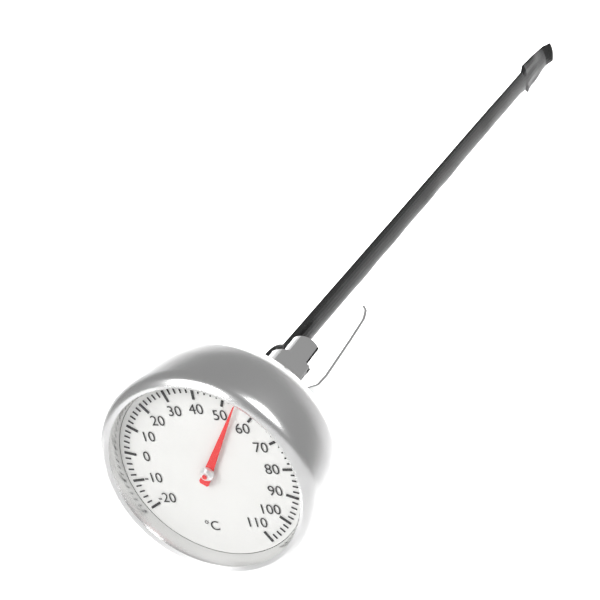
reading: 54 °C
